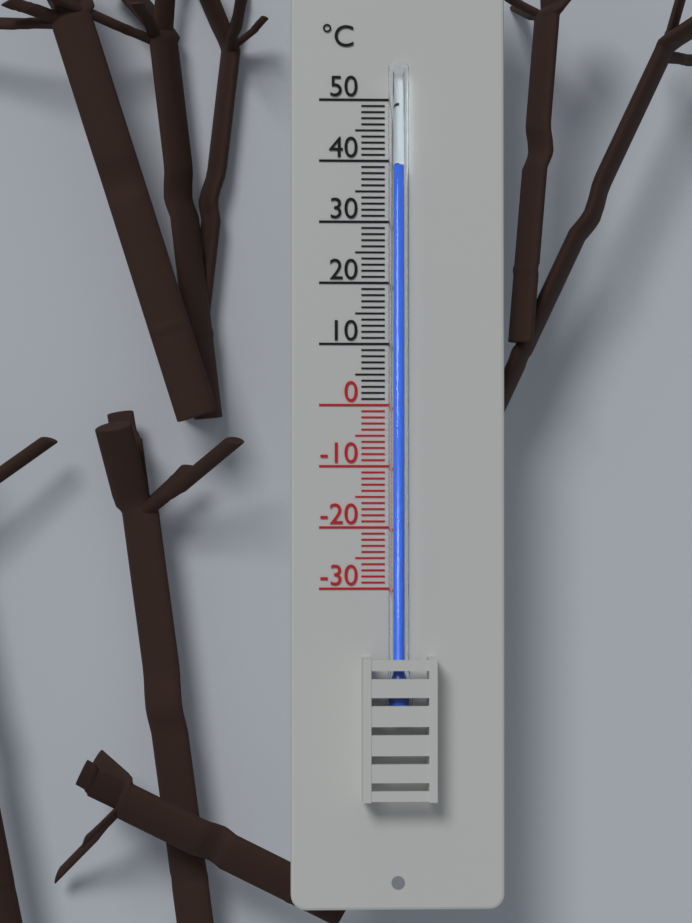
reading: 39 °C
